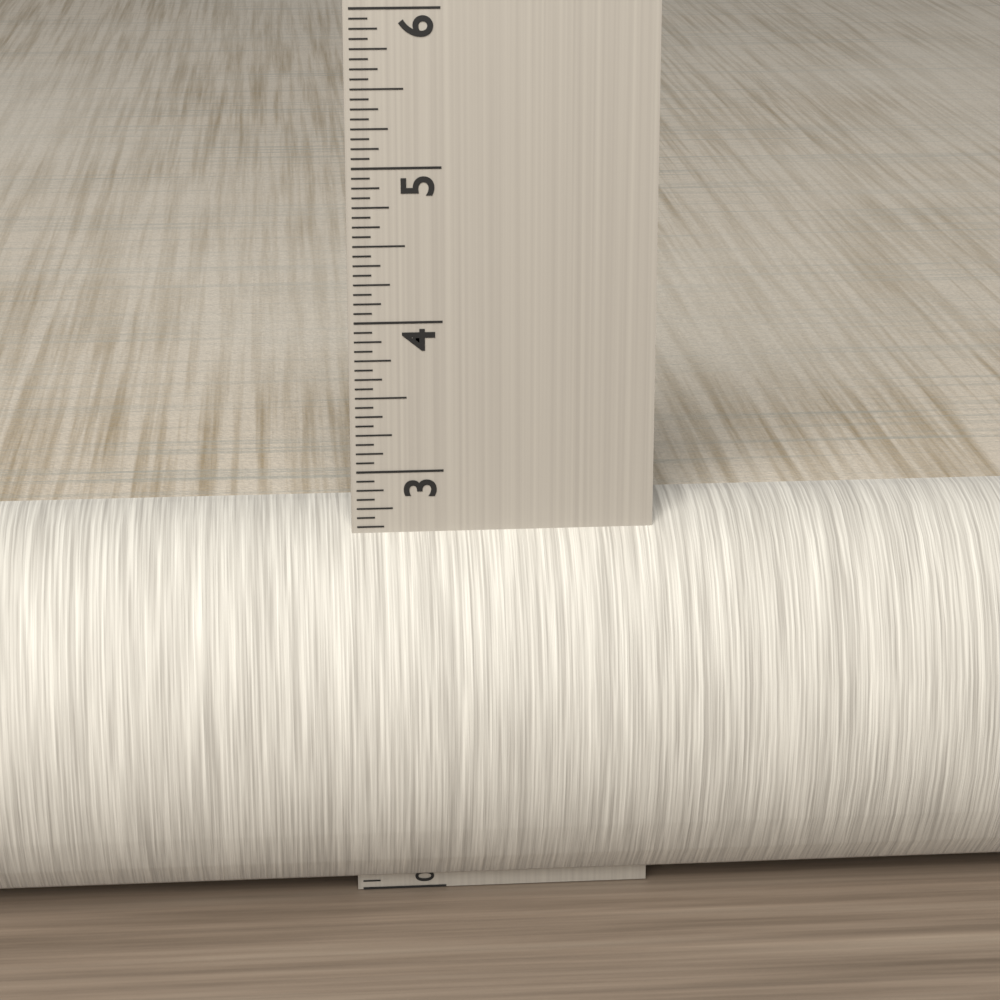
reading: 2.6875 in
